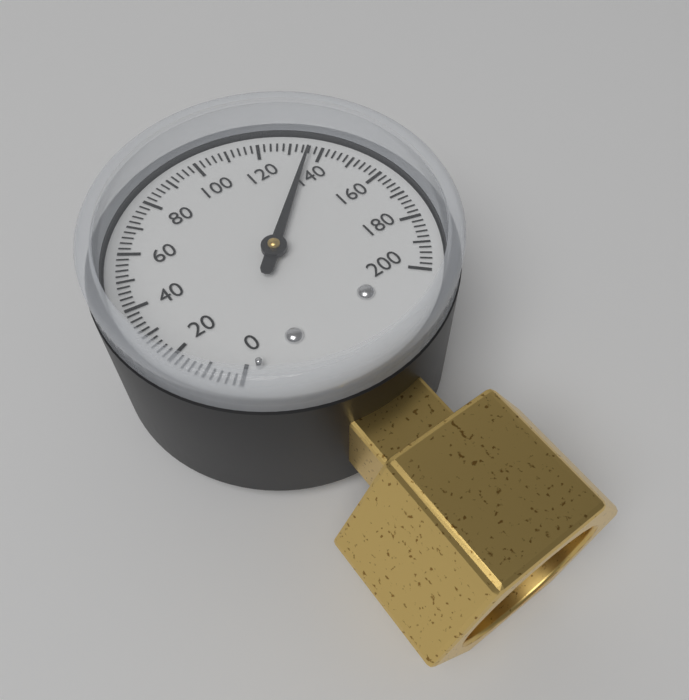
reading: 136 (no unit)
